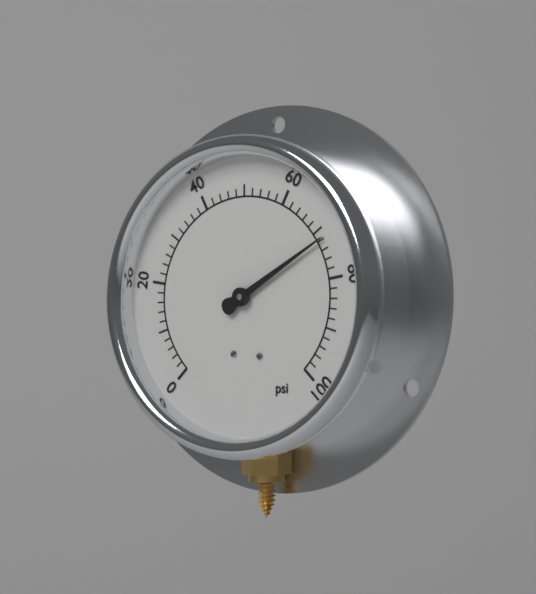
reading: 72 psi
